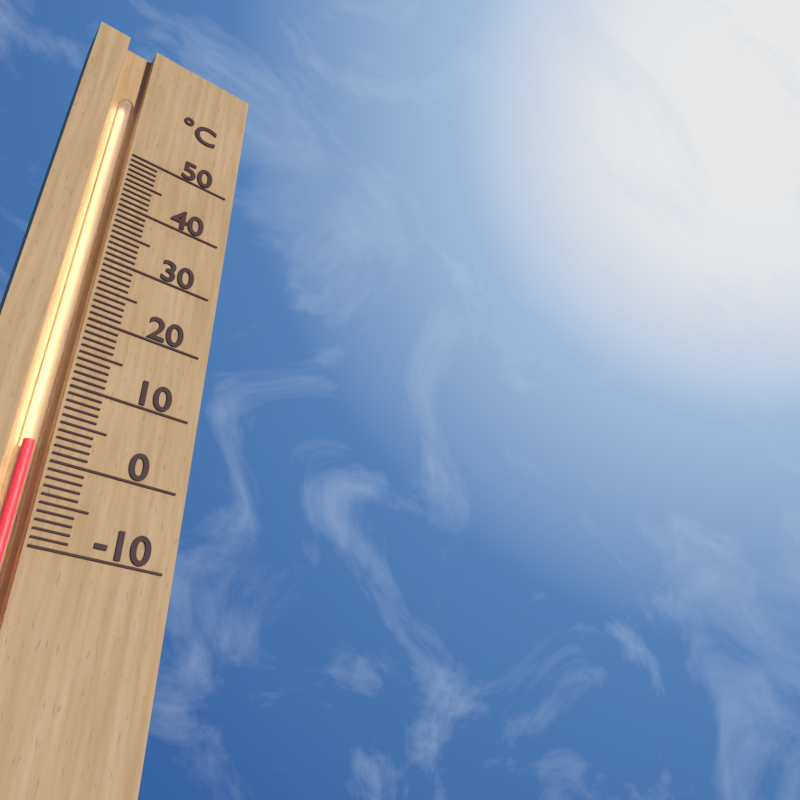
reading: 2 °C
